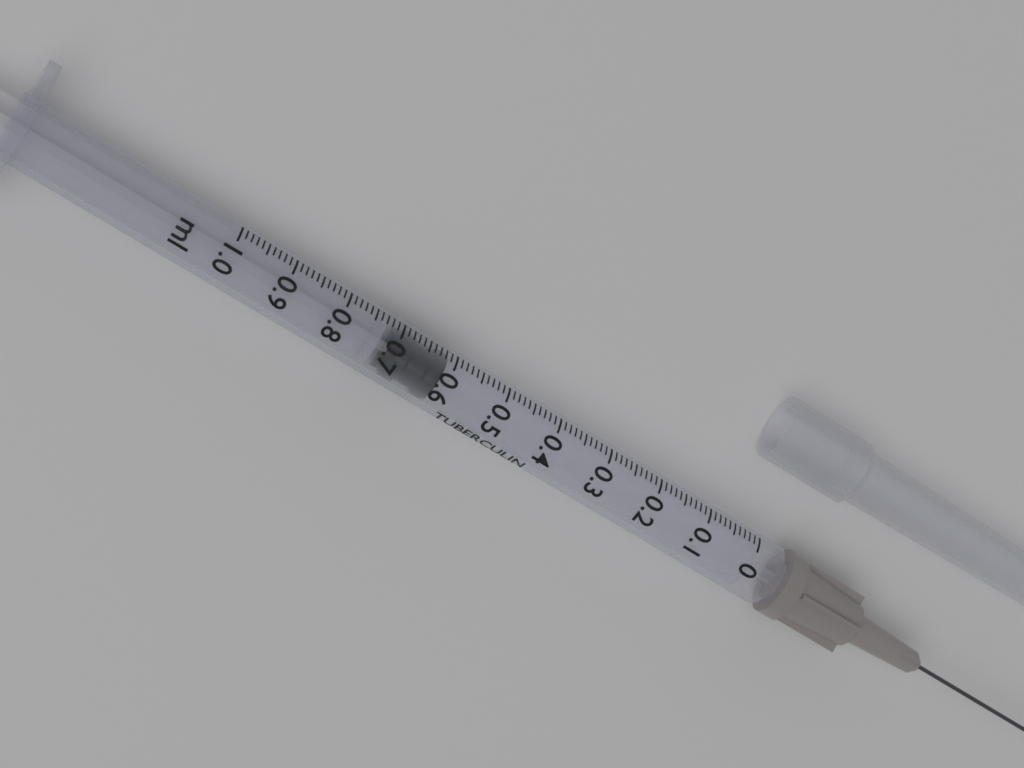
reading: 0.61 ml
